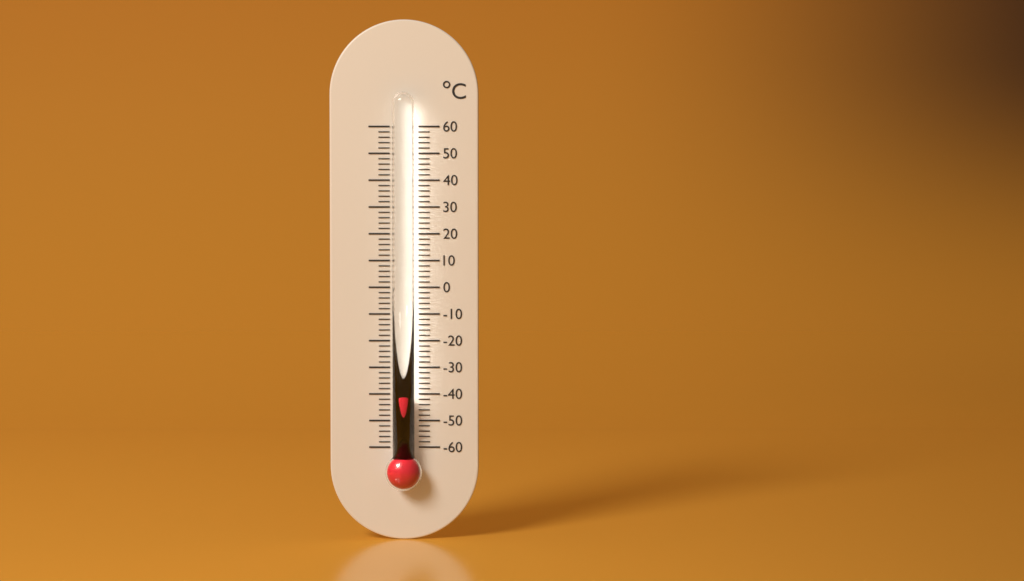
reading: -40 °C
